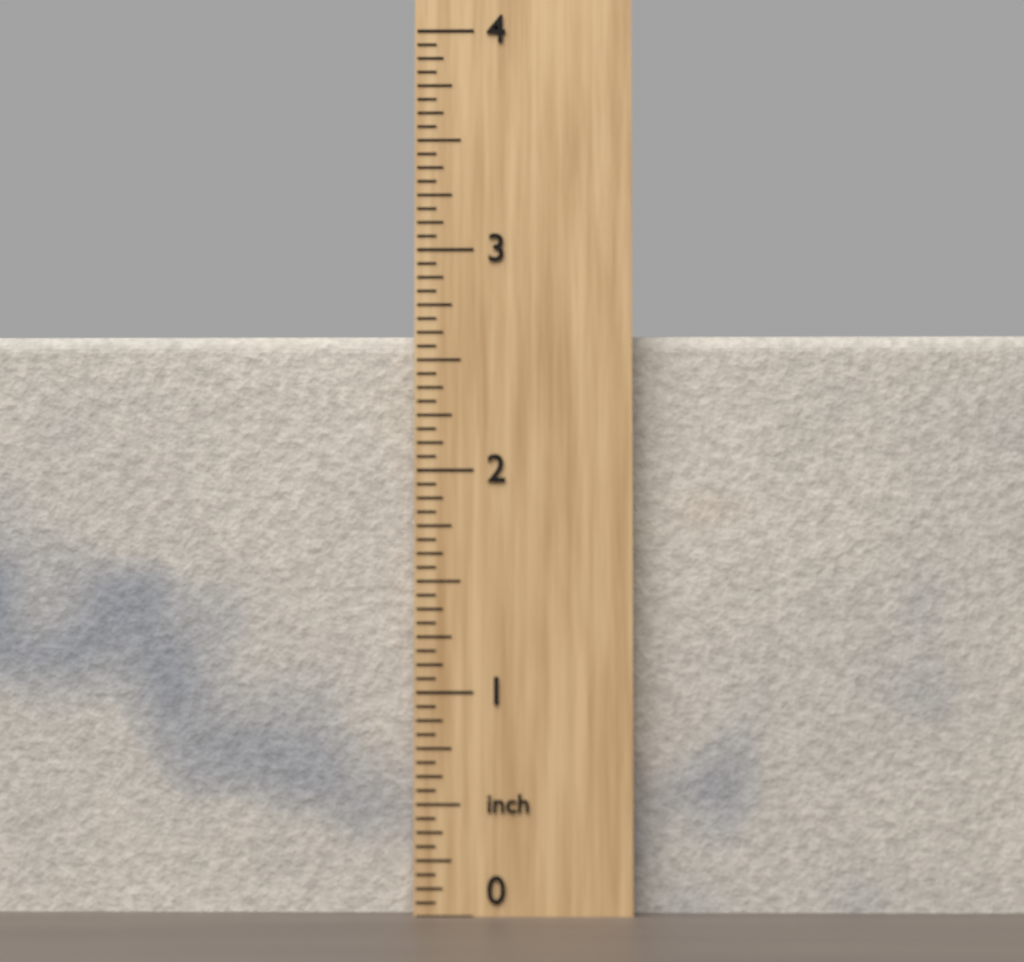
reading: 2.6250 inch
